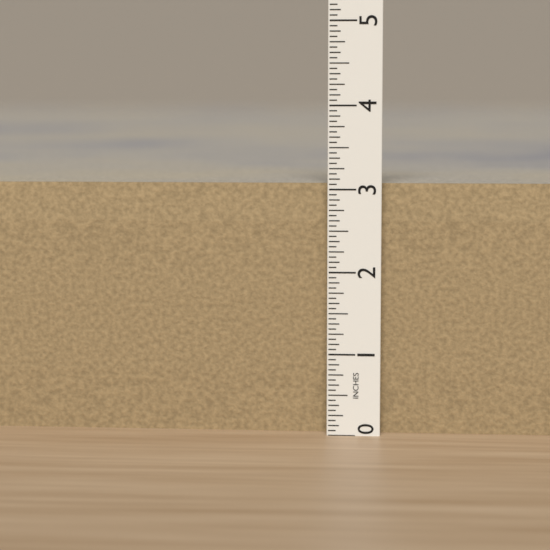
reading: 3.0625 in
